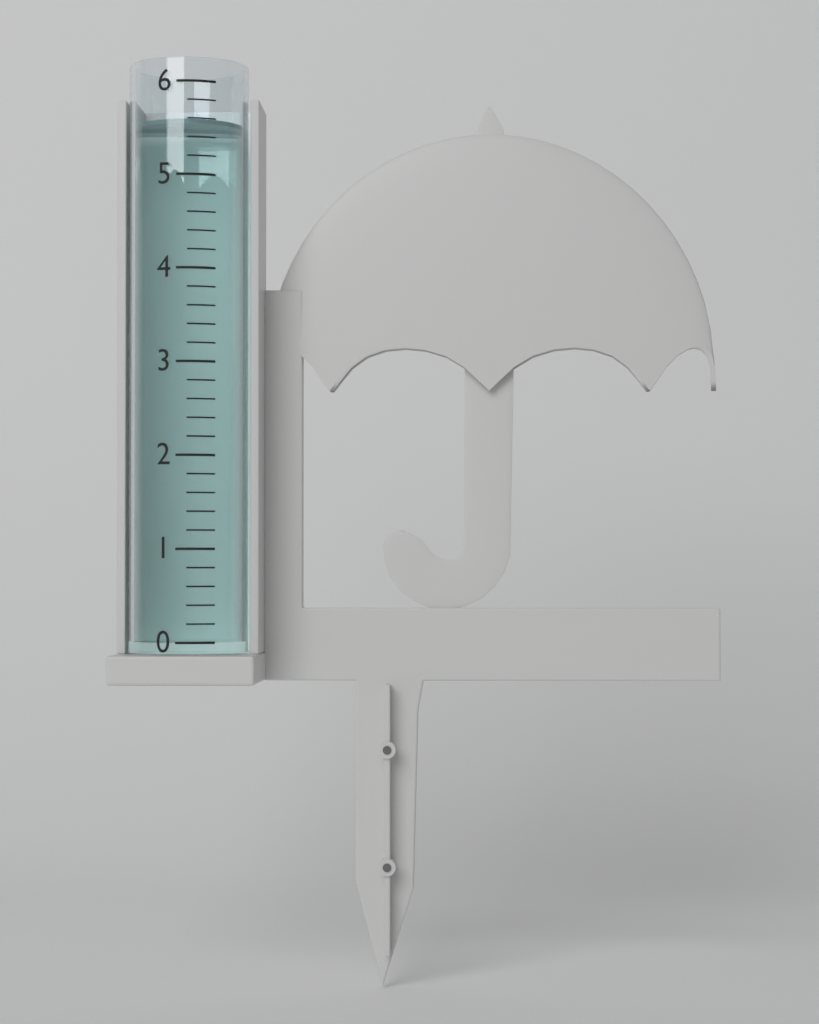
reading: 5.6 (no unit)
